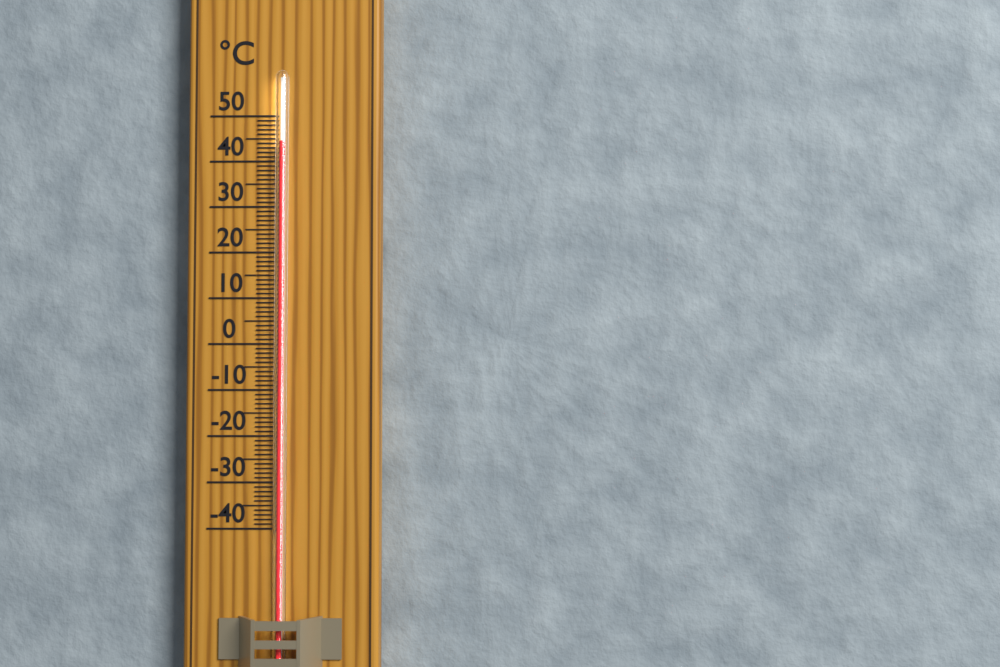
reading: 44 °C
